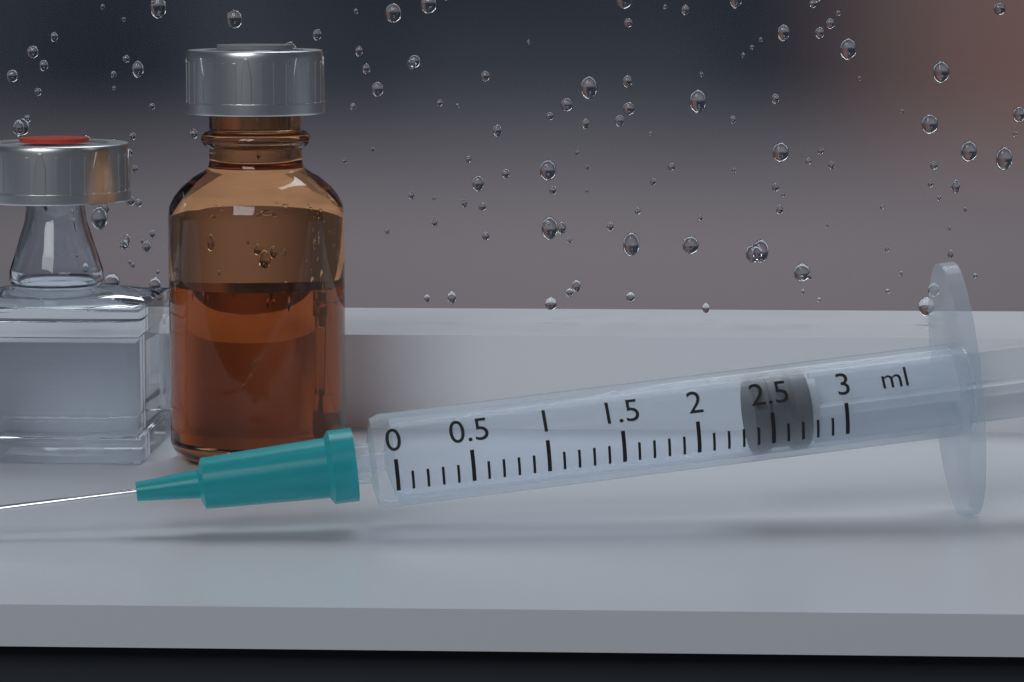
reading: 2.4 ml
